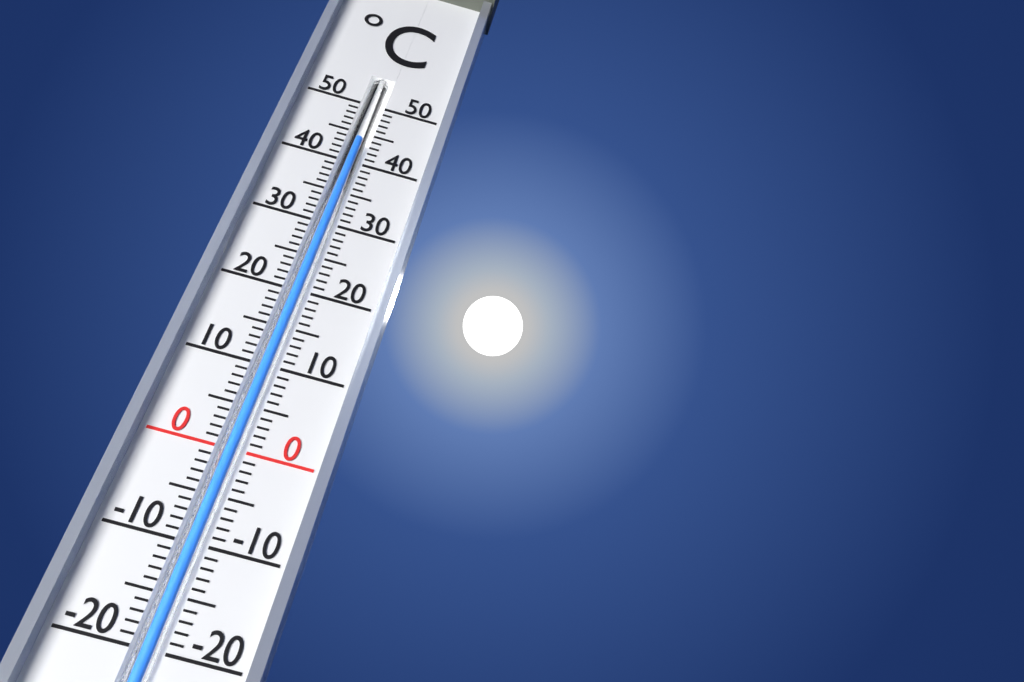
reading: 44 °C
